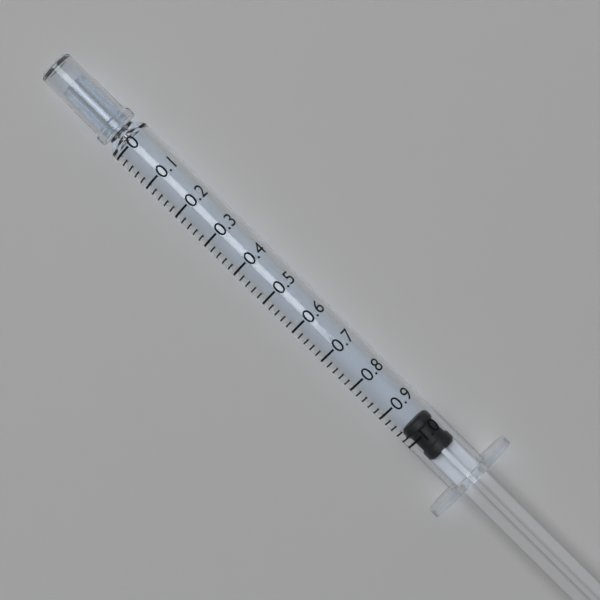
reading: 0.96 (no unit)
